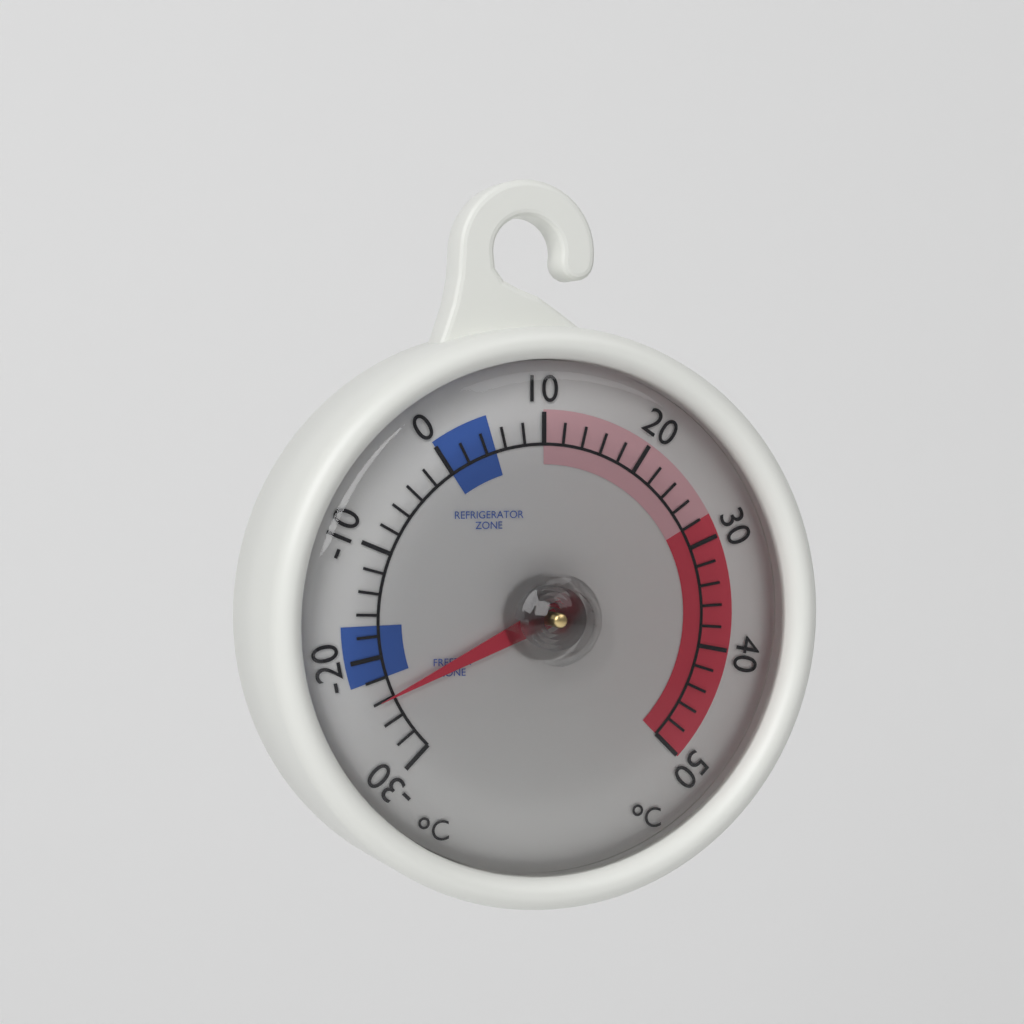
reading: -24 °C
